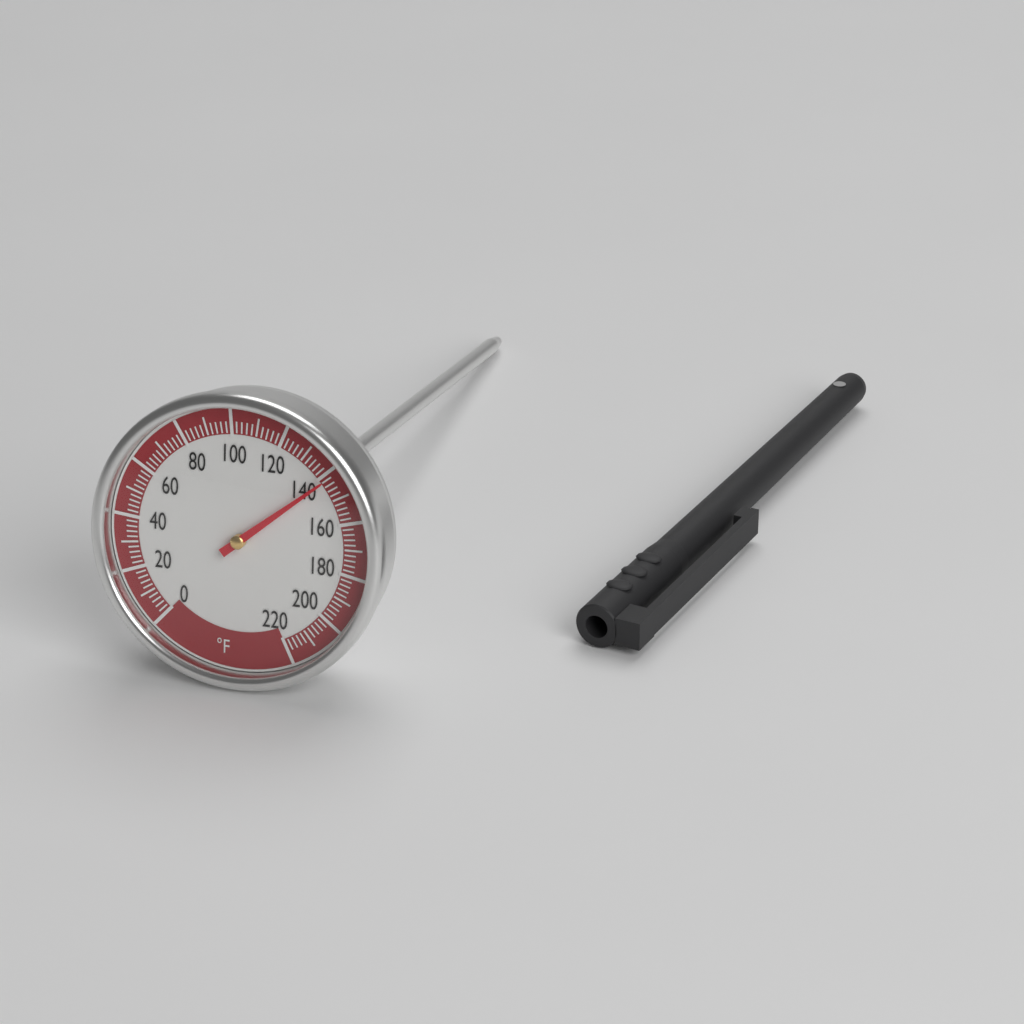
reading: 142 °F
